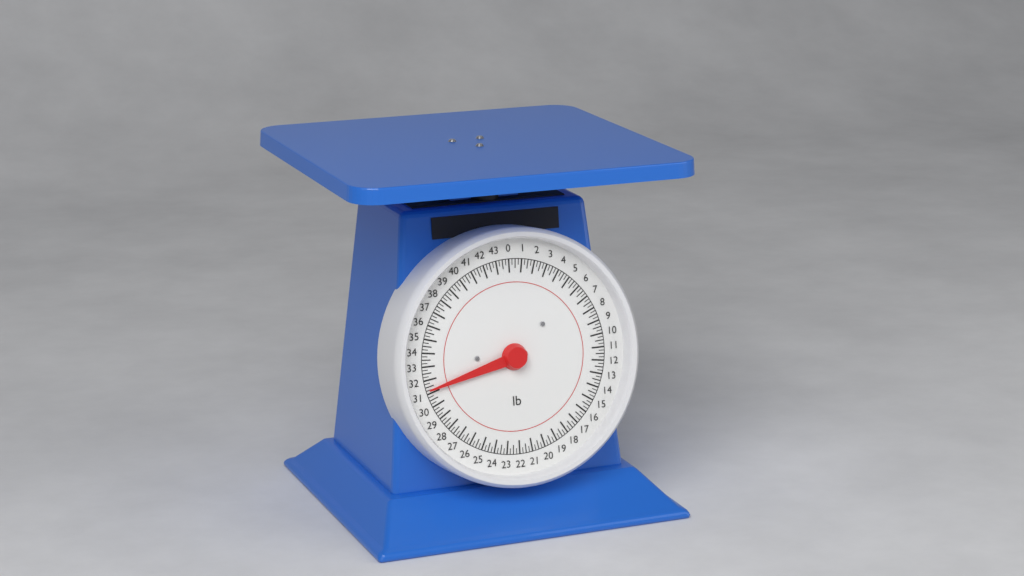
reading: 31.25 lb
